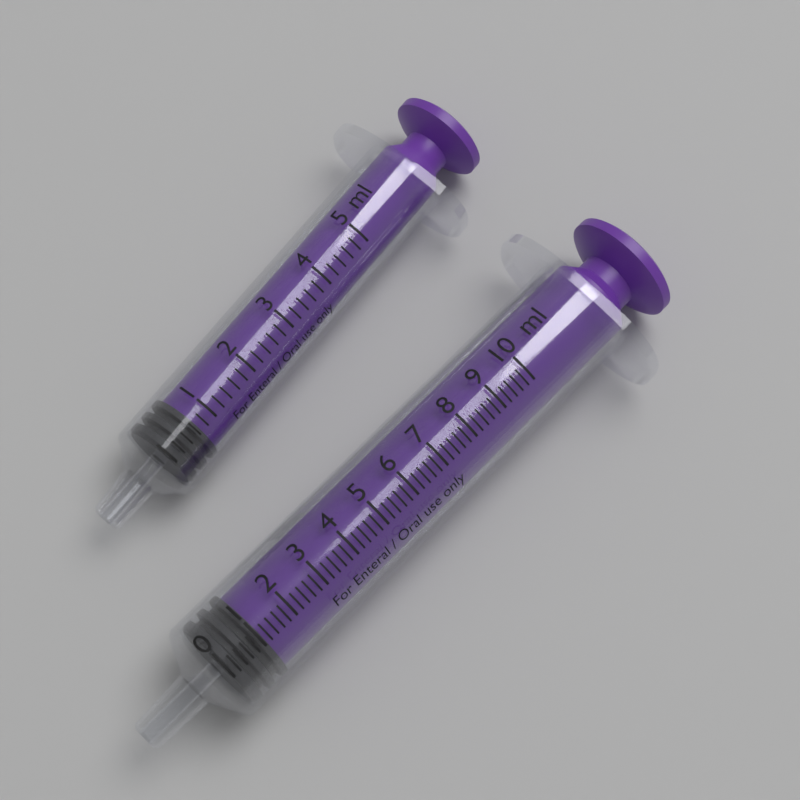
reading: 0.0 ml
